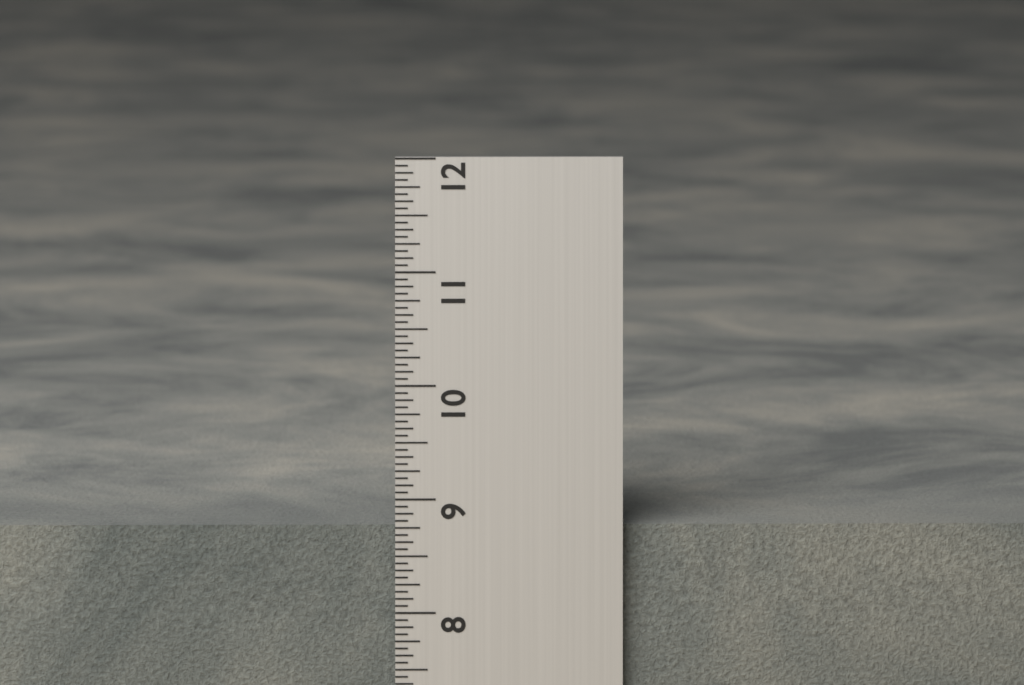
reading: 8.7500 in
